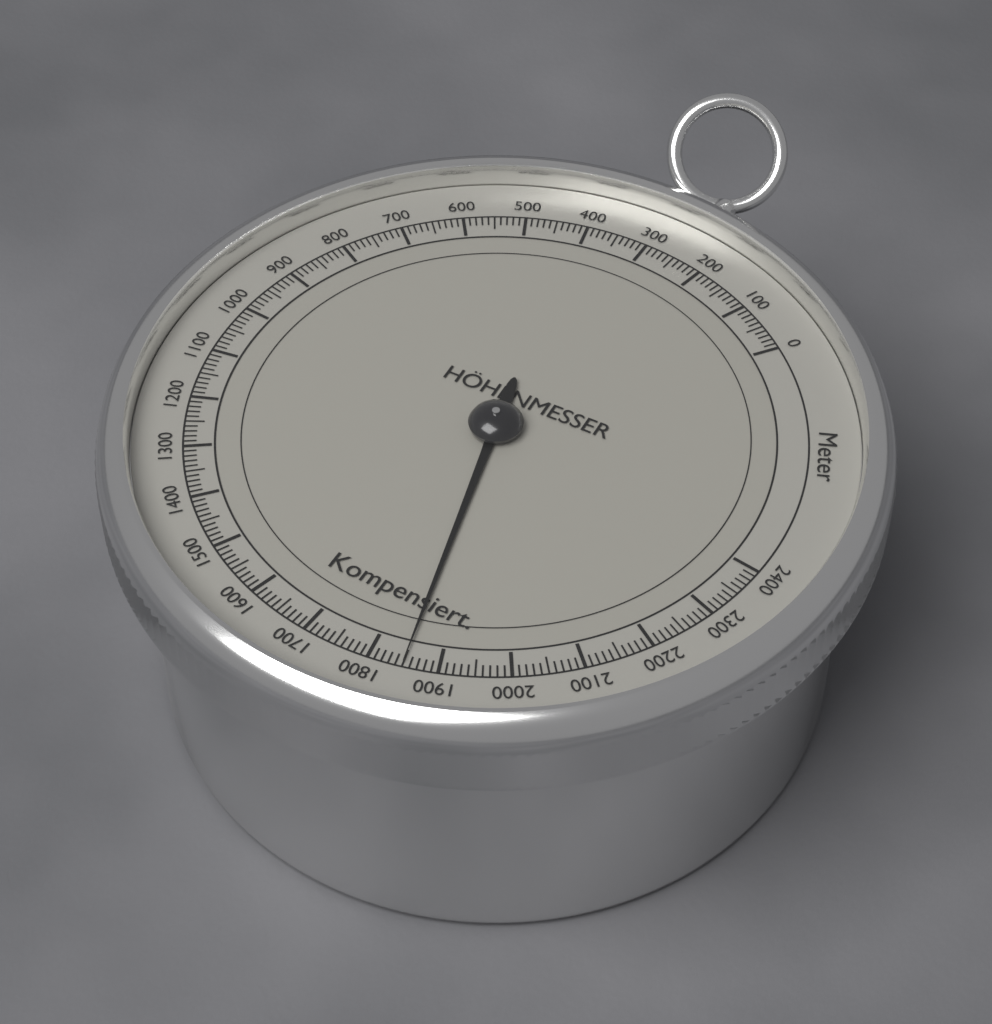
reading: 1850 m
